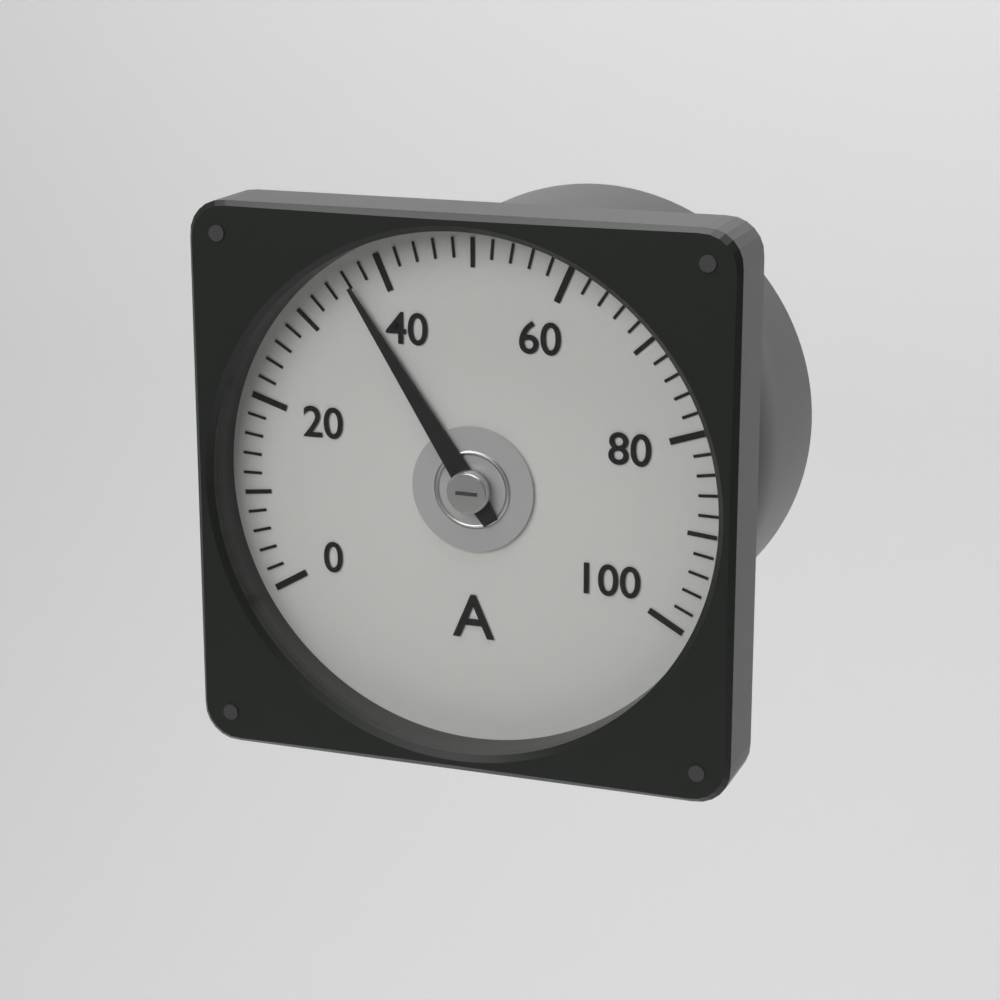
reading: 36 A
